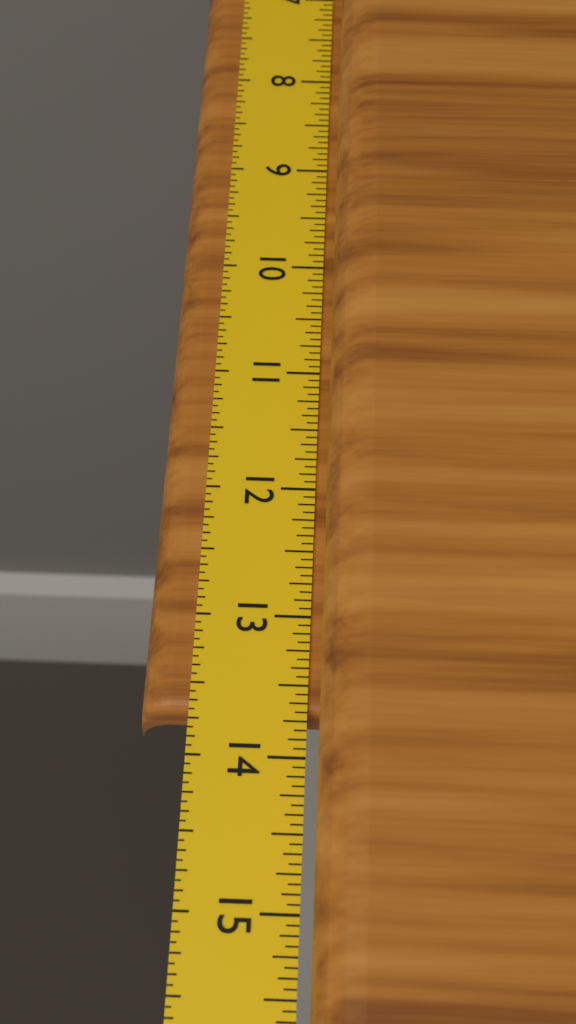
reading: 13.6875 in
